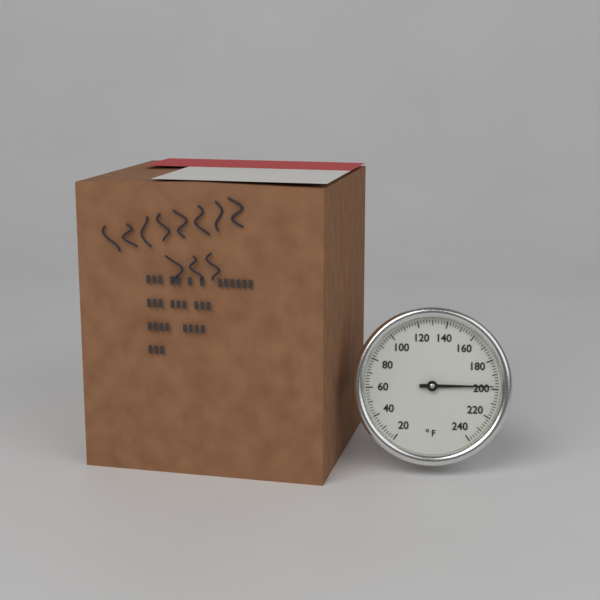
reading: 198 °F
